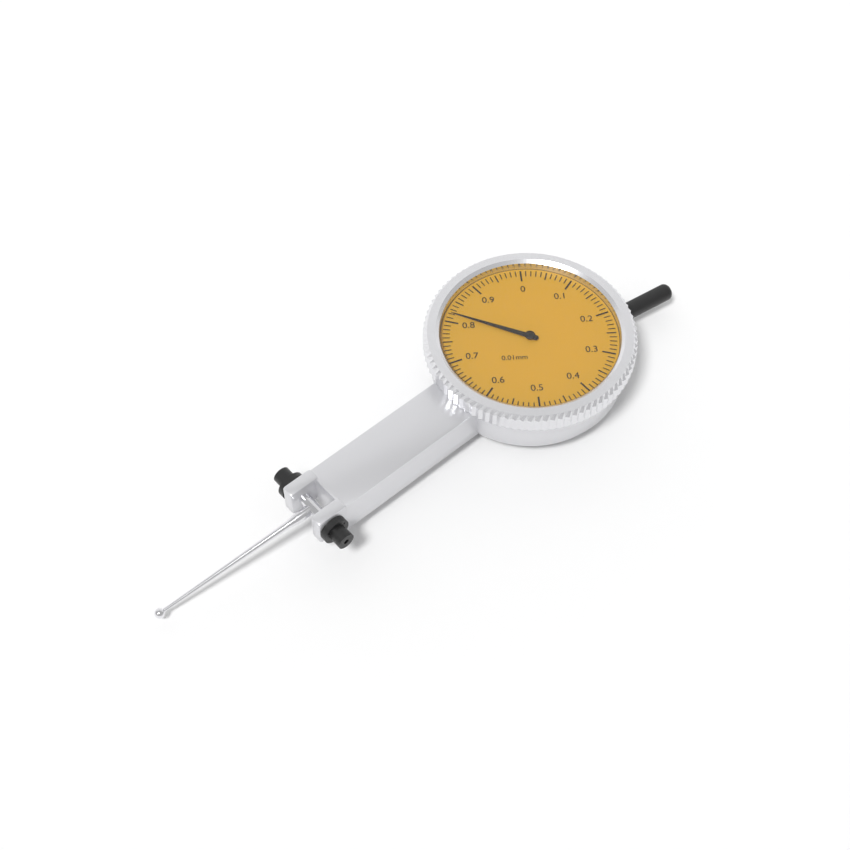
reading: 0.82 mm
